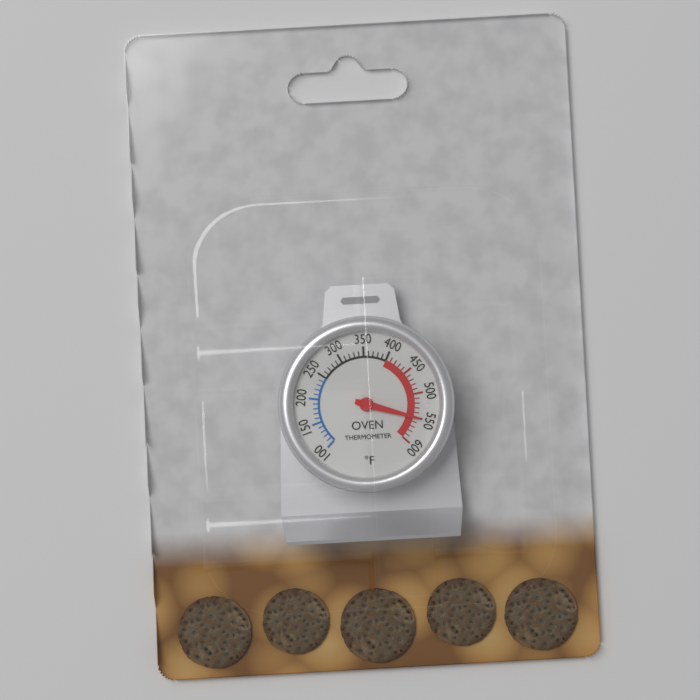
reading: 550 °F
